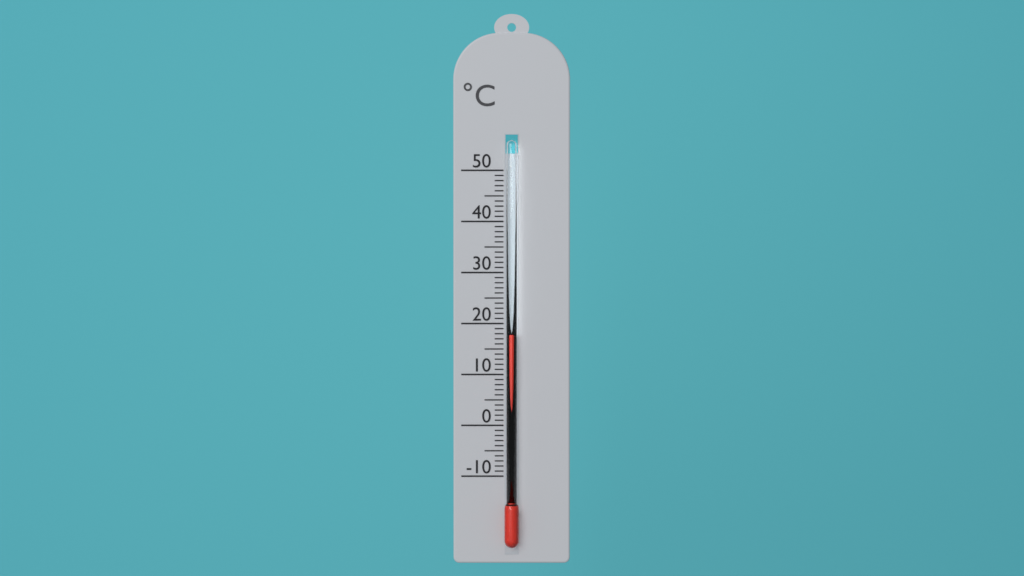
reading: 18 °C
